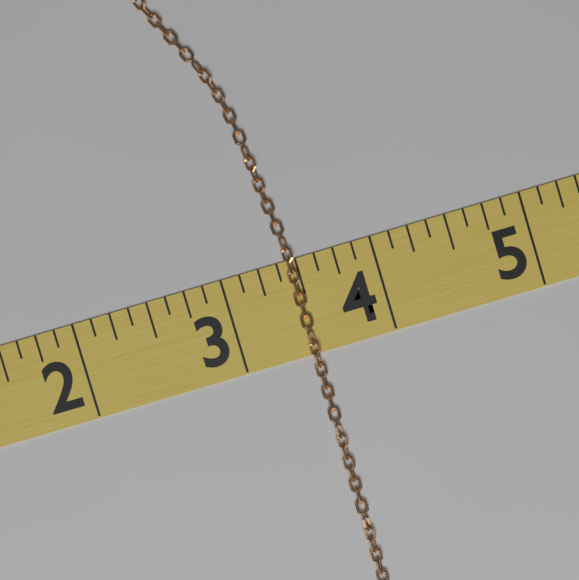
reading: 3.500 (no unit)
